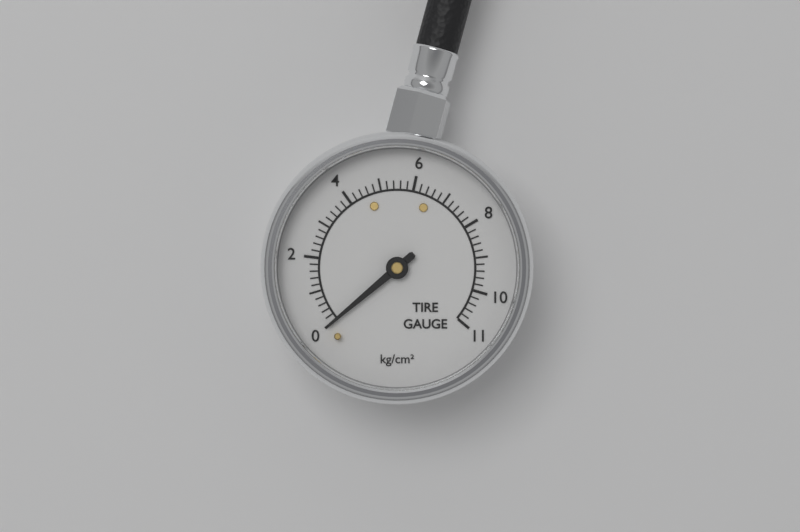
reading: 0.0 kg/cm²
